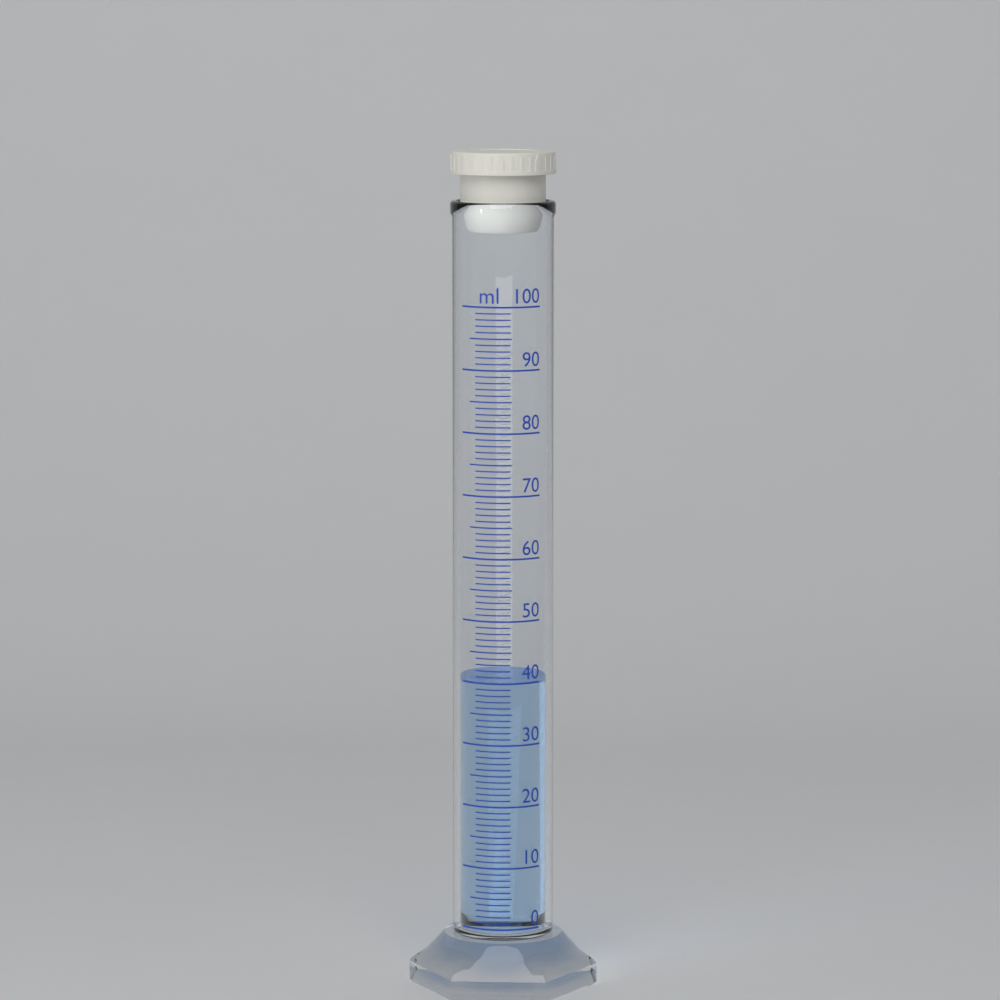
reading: 40 ml
